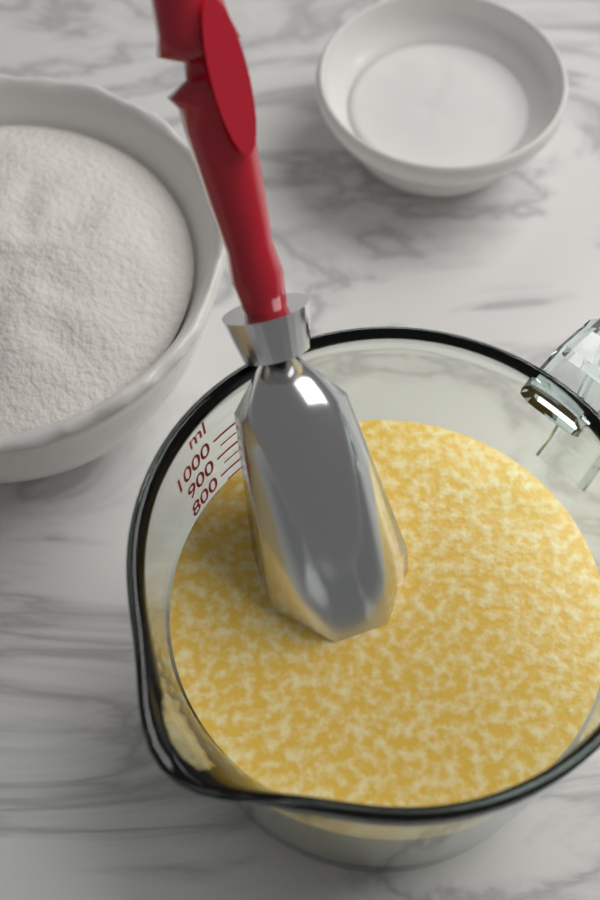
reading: 750 ml
